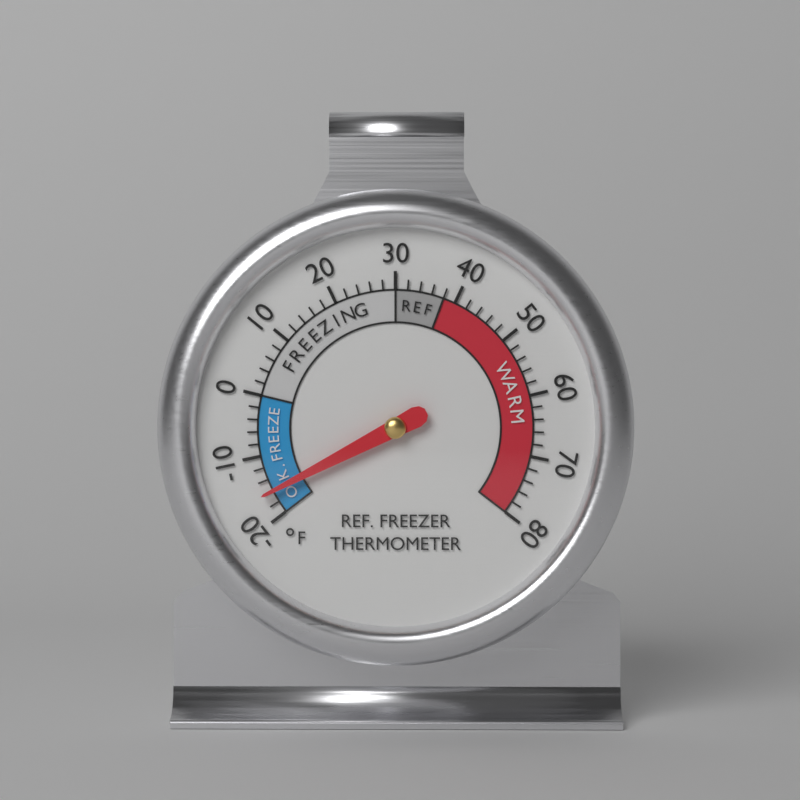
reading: -16 °F
